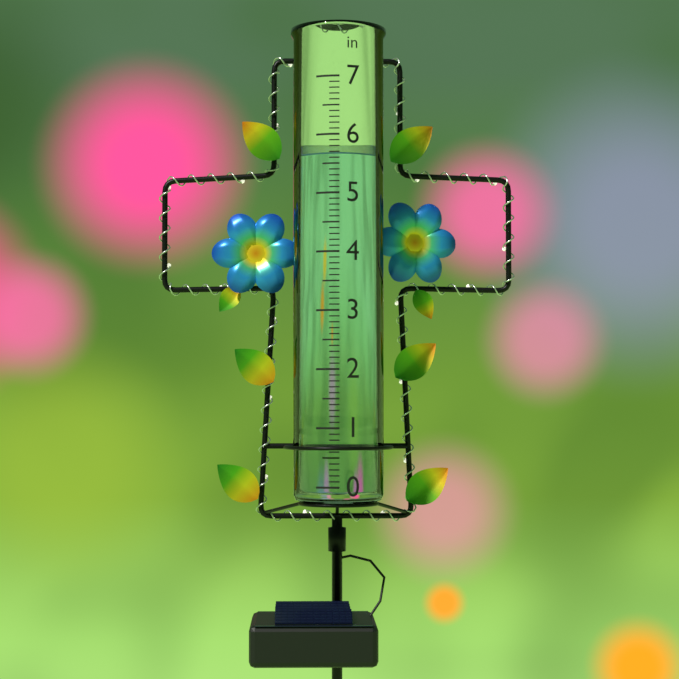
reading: 5.7 in
